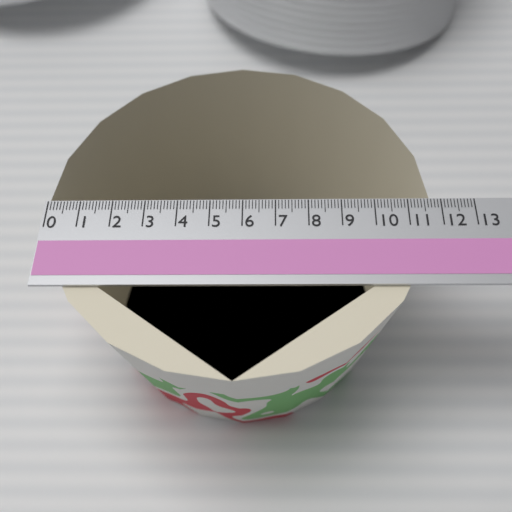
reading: 11.7 (no unit)
